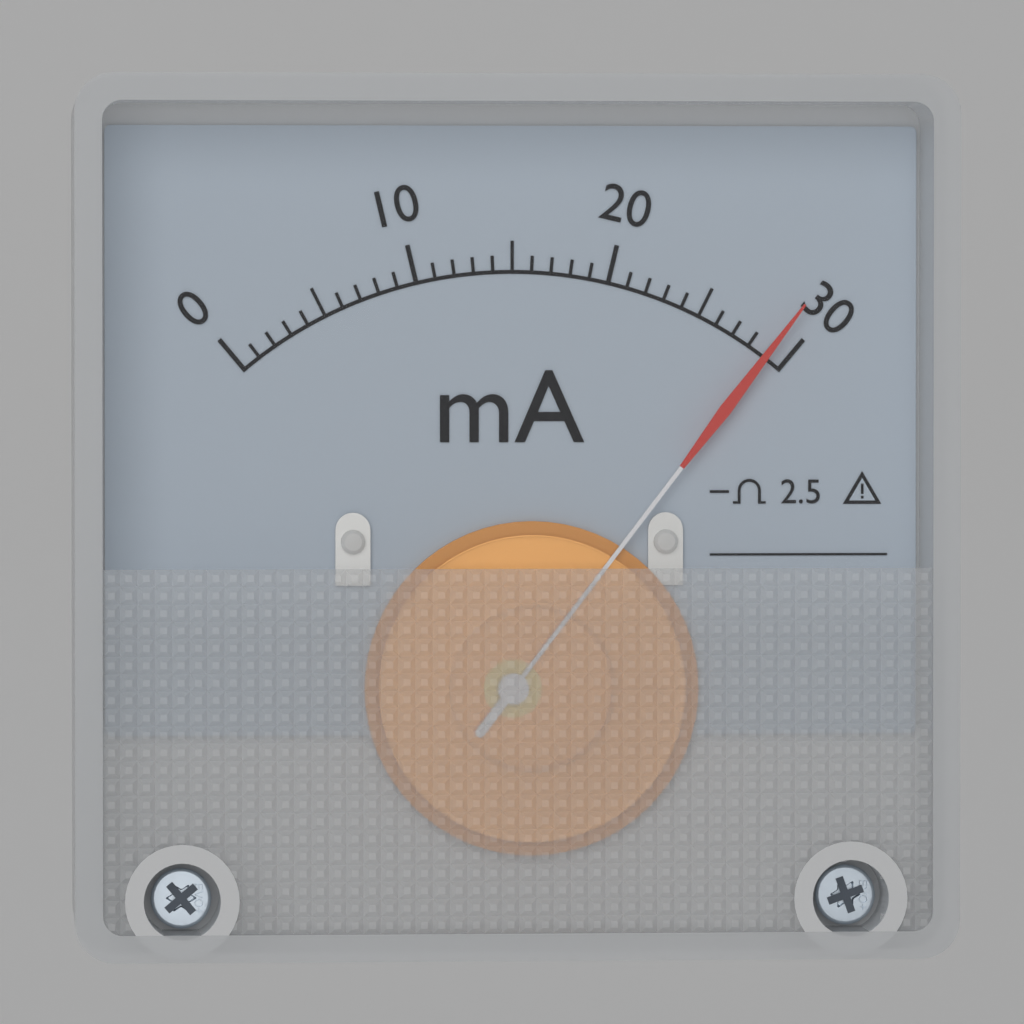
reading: 29 mA
